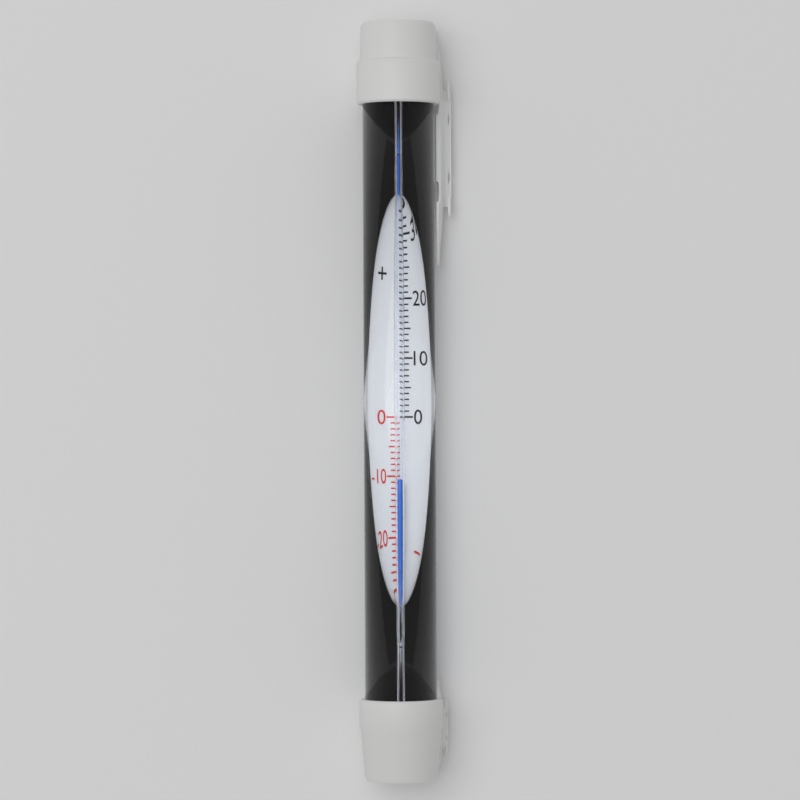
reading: -11 °C
